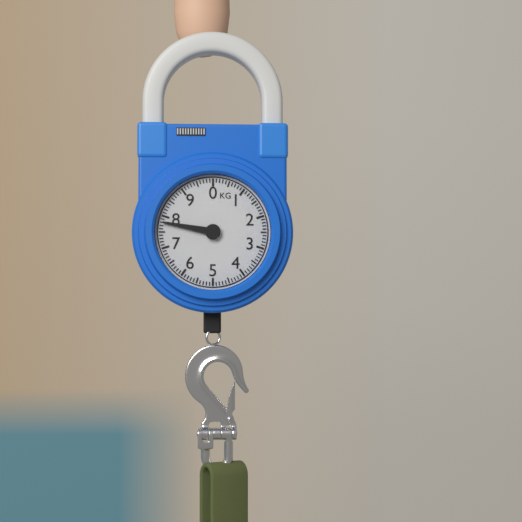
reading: 7.8 kg
